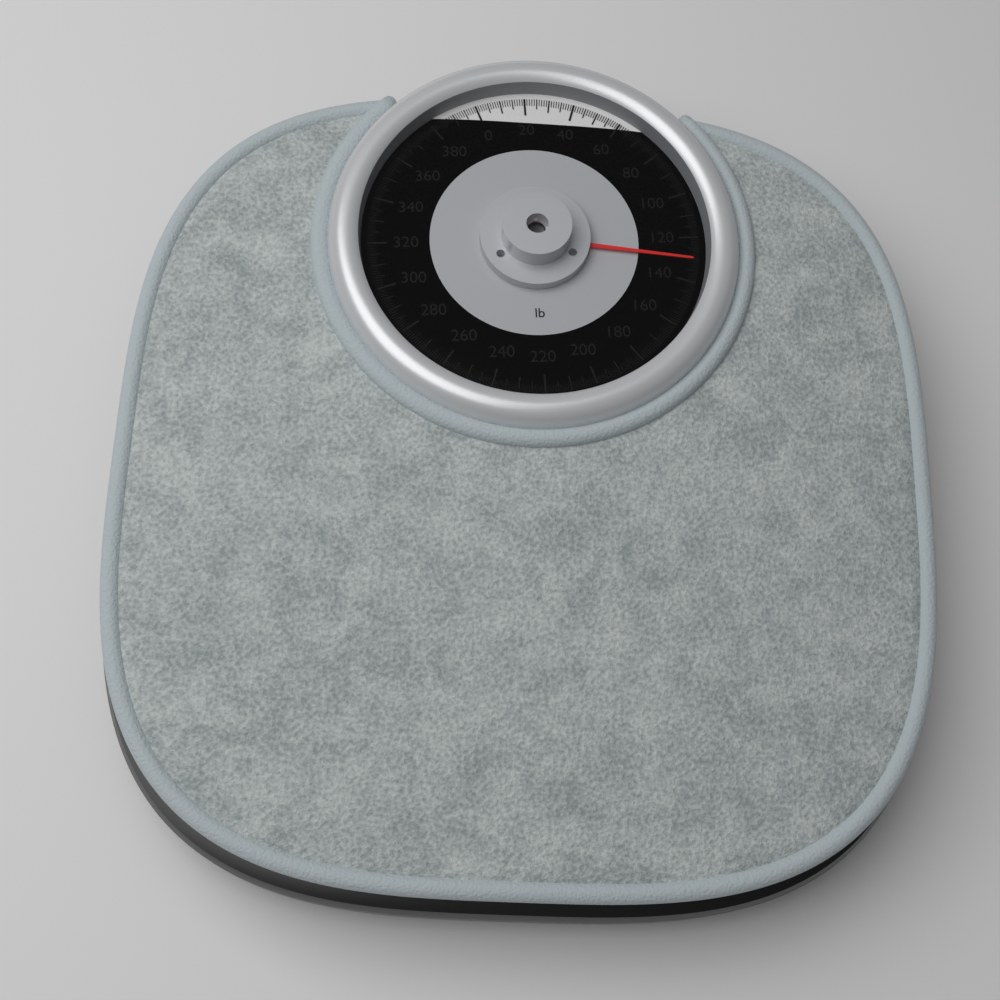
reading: 130 lb
